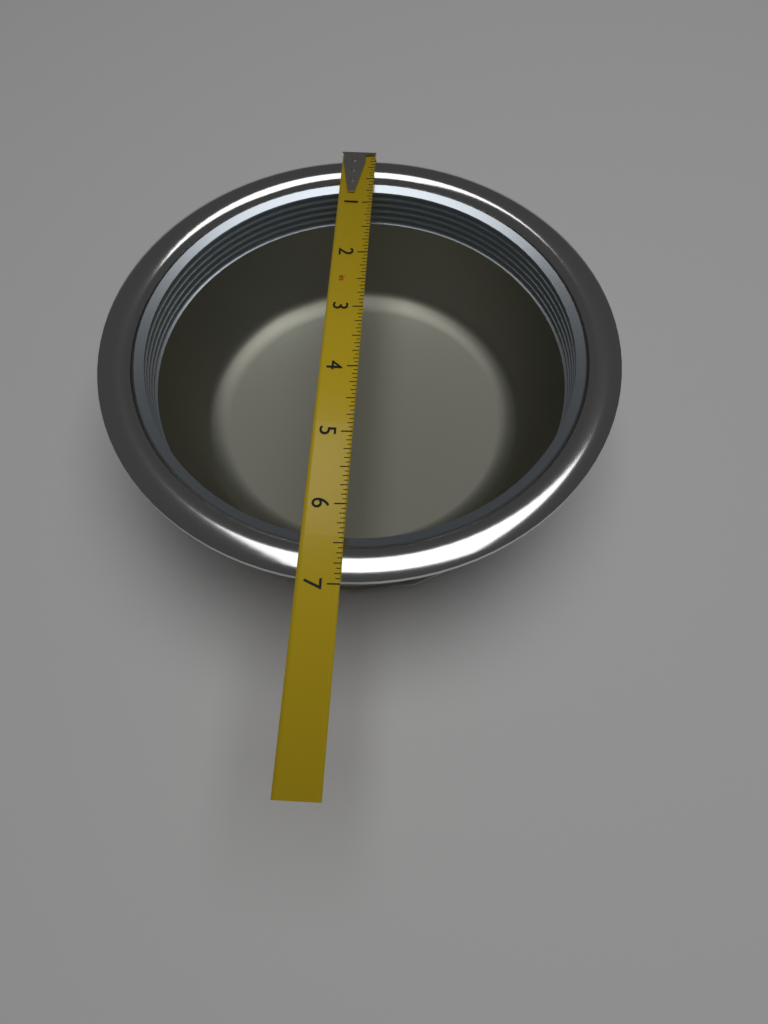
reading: 6.9375 in
